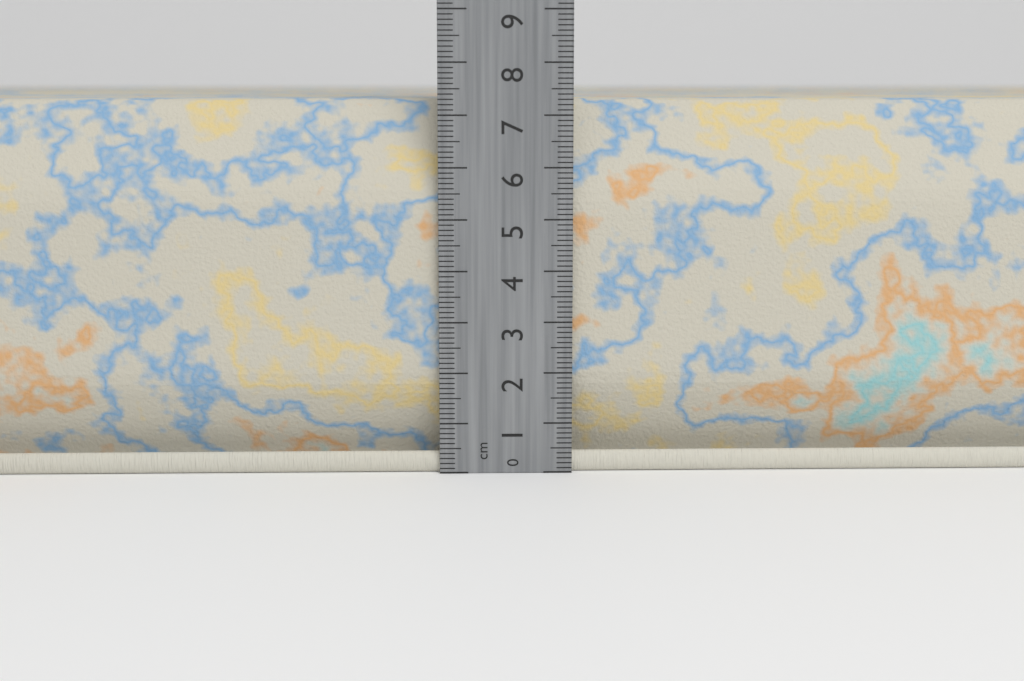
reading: 7.3 cm
